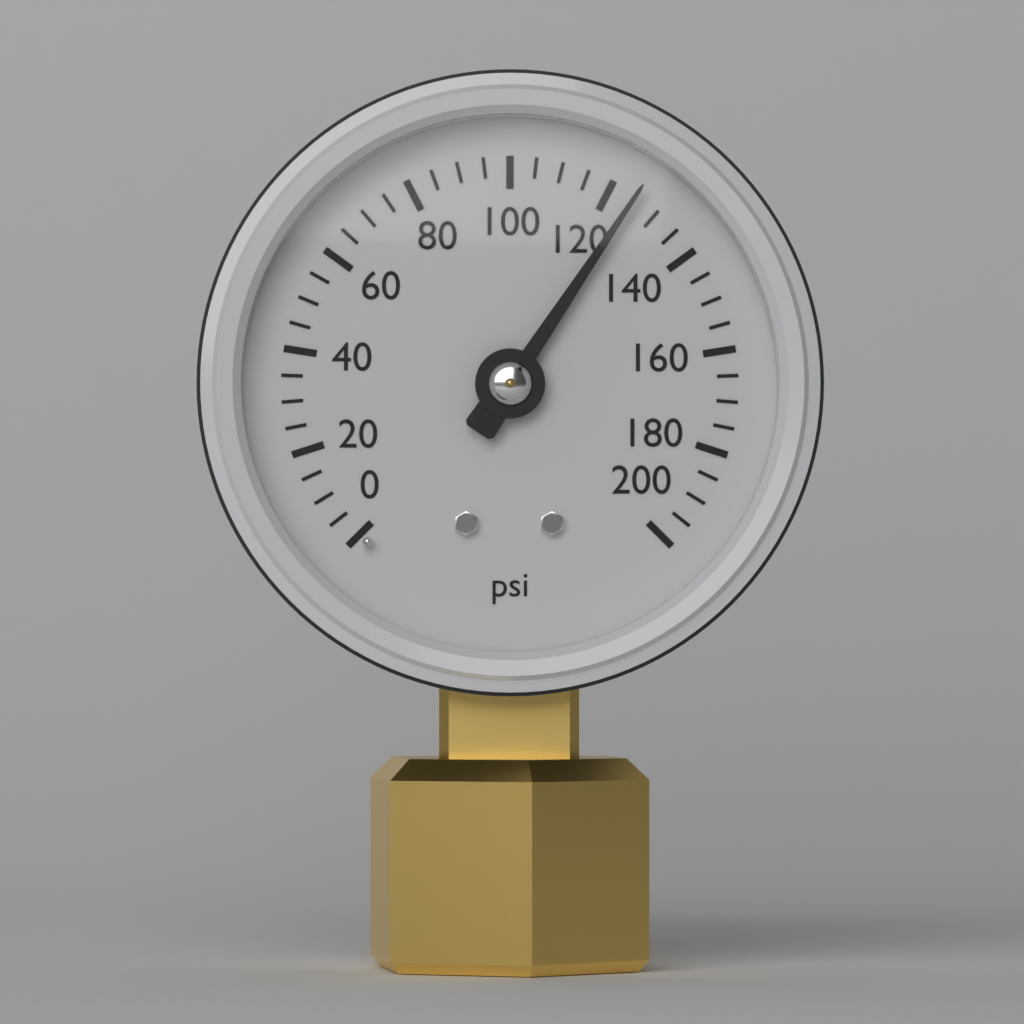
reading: 125 psi
